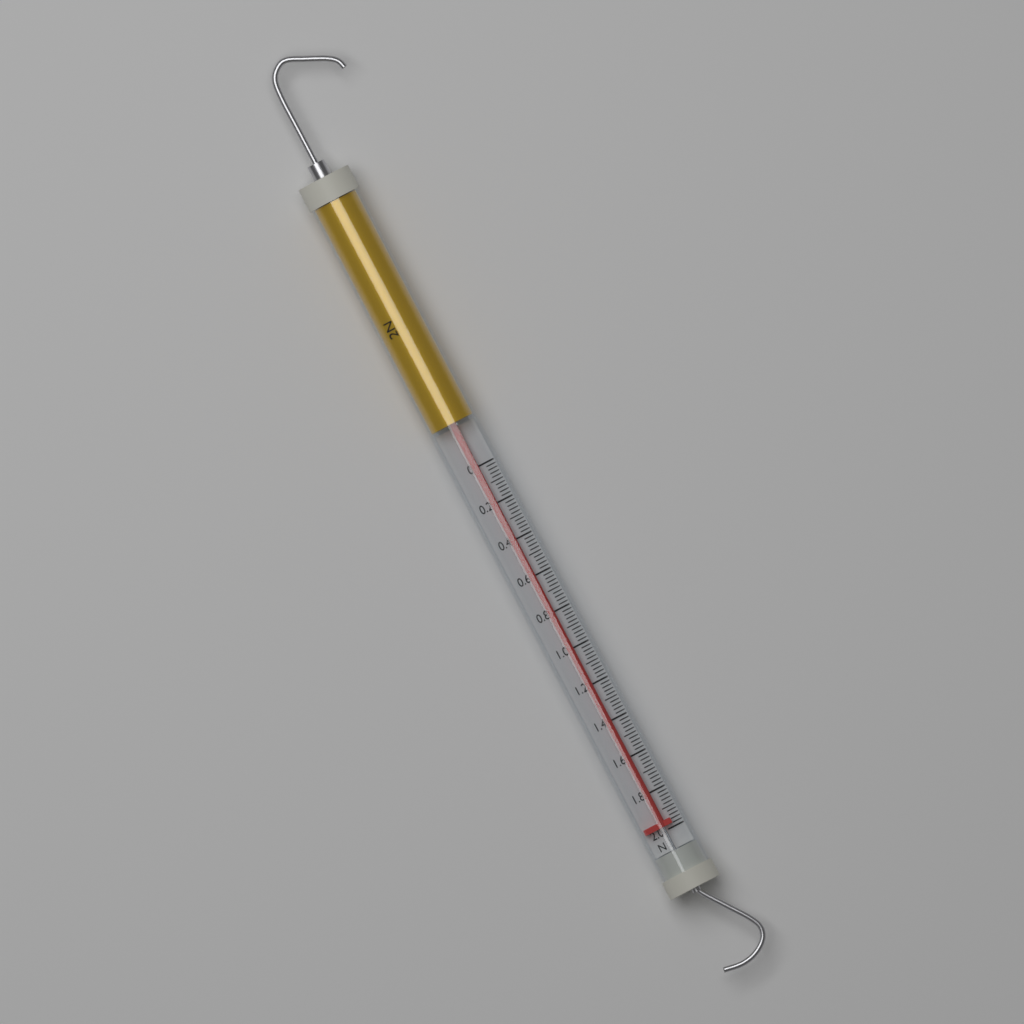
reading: 1.98 N
